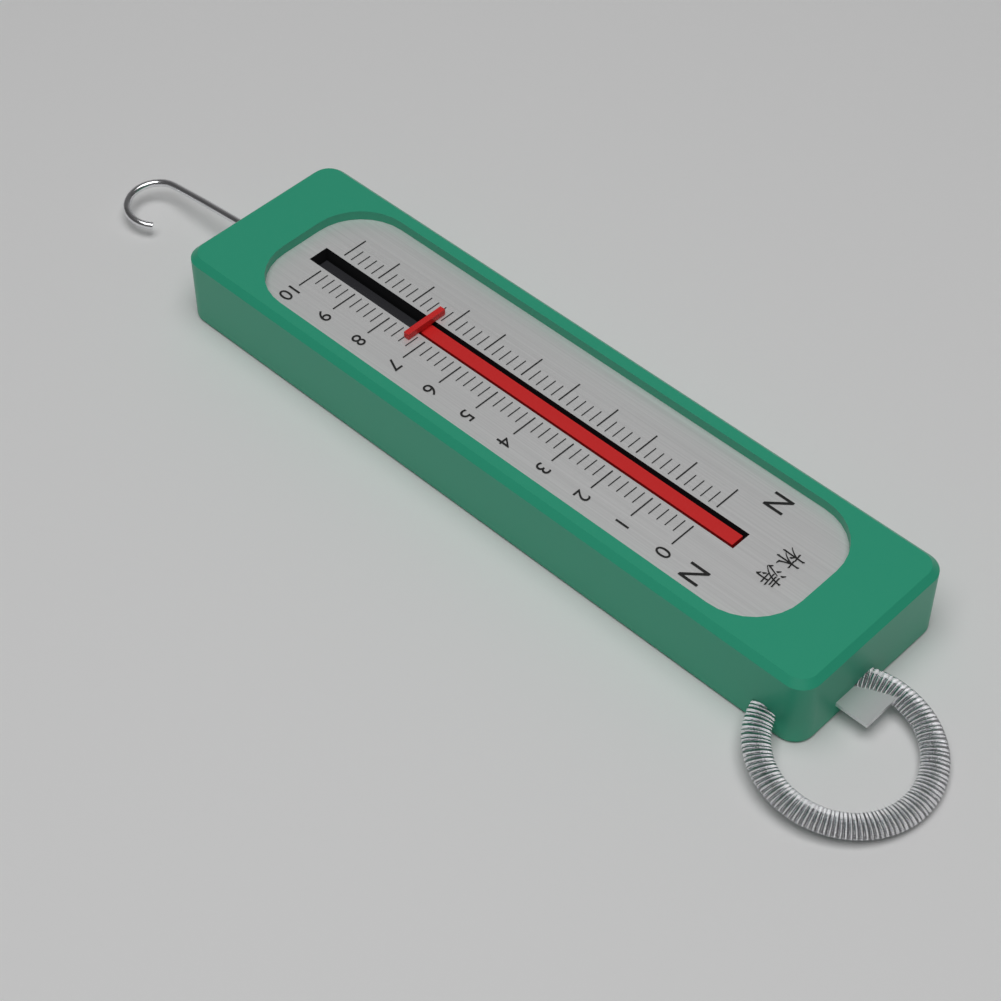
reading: 7.4 N
